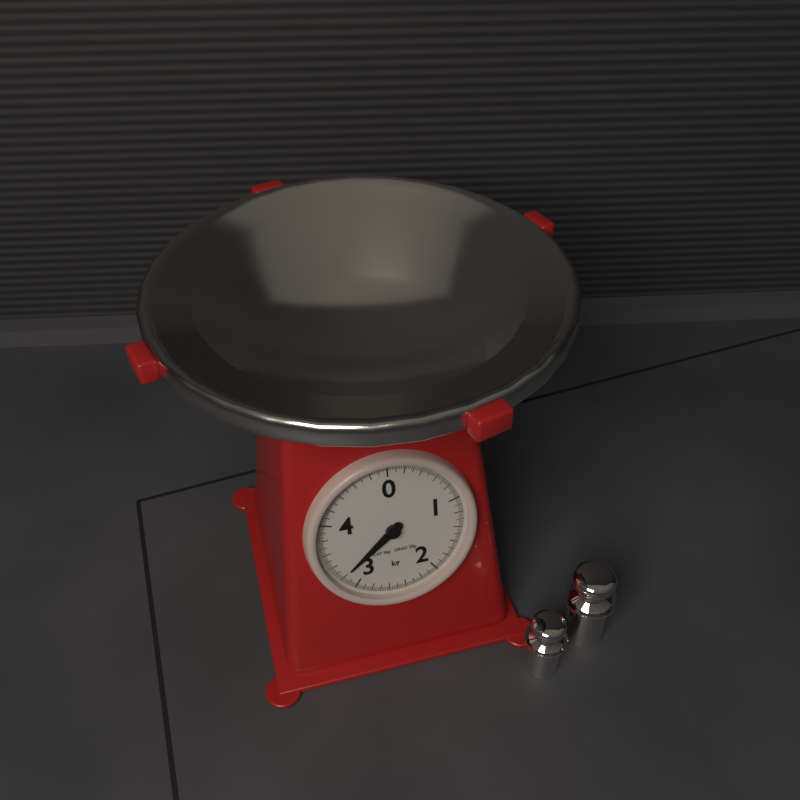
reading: 3.20 kg
